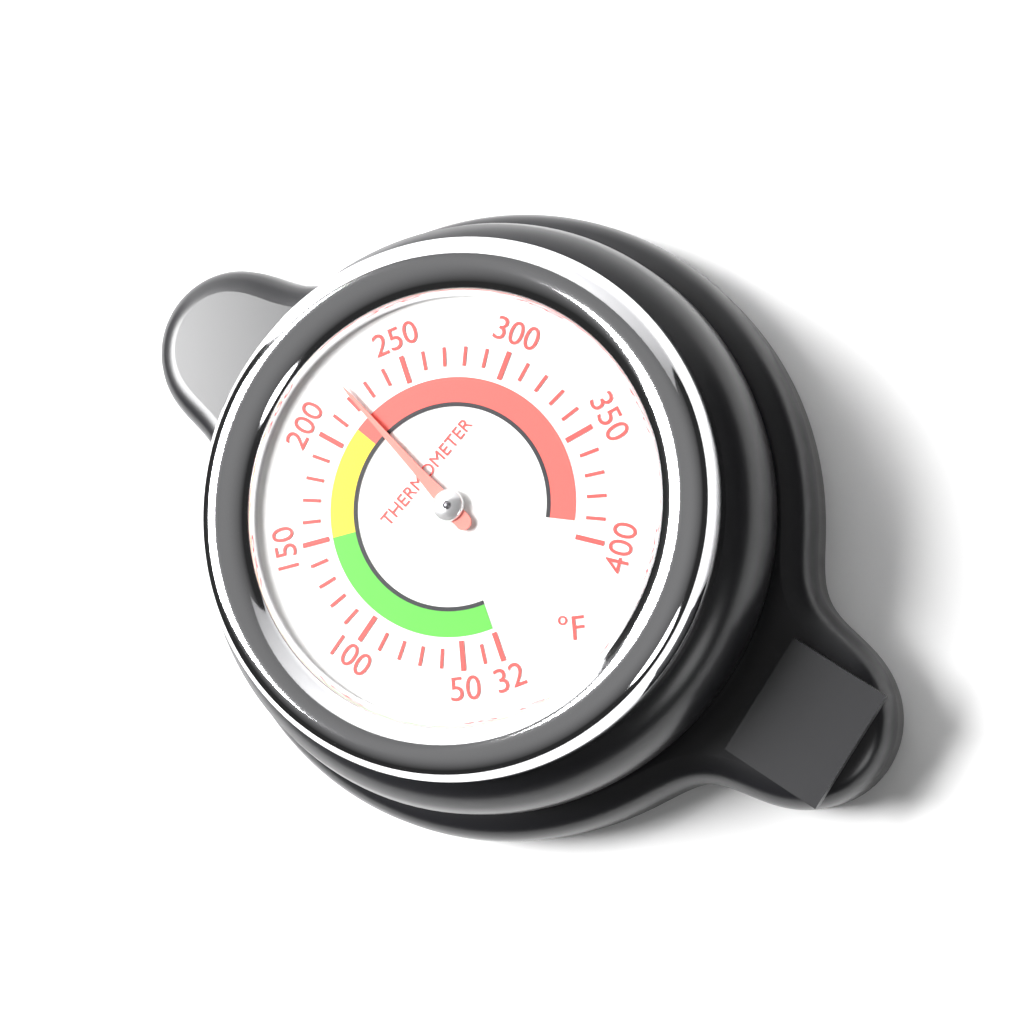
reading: 222 °F
